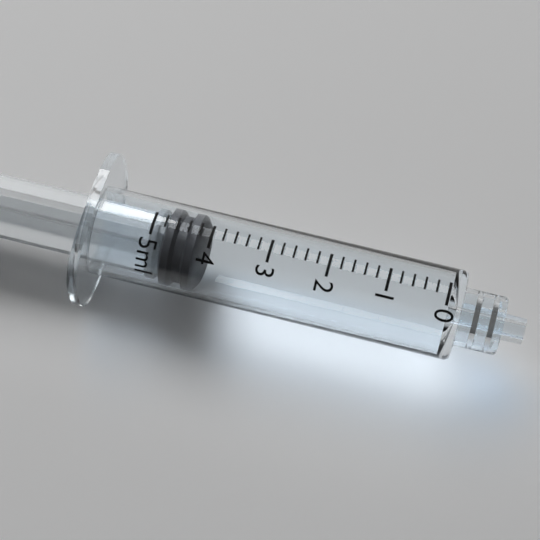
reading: 4.2 ml
